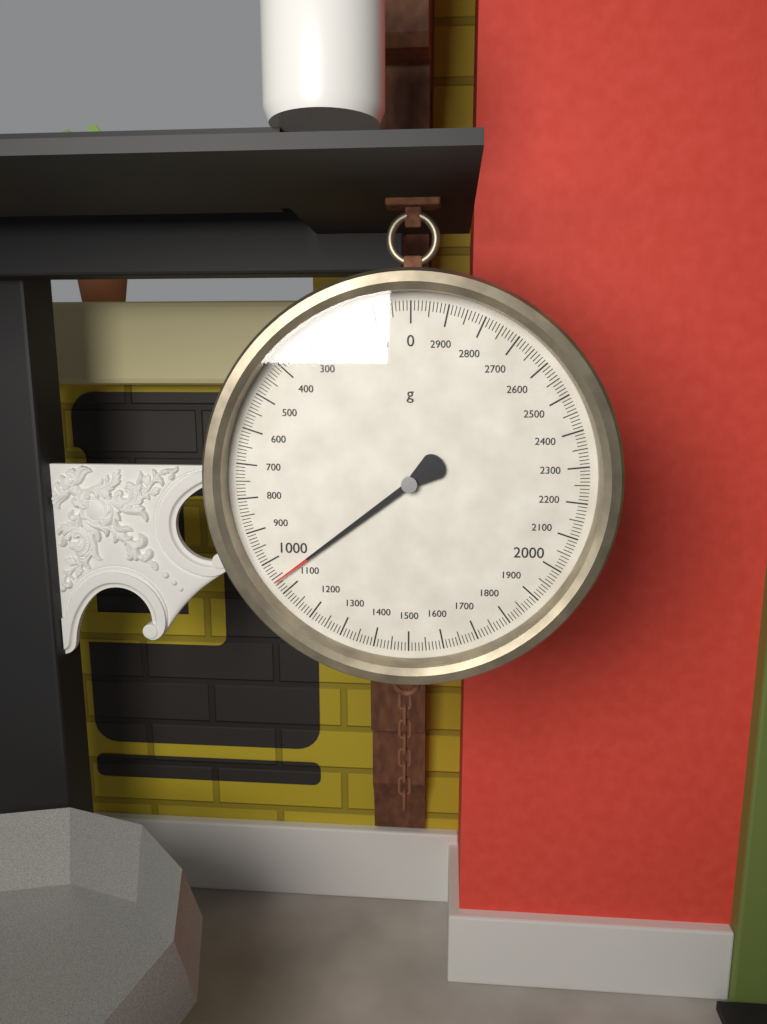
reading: 1060 g
